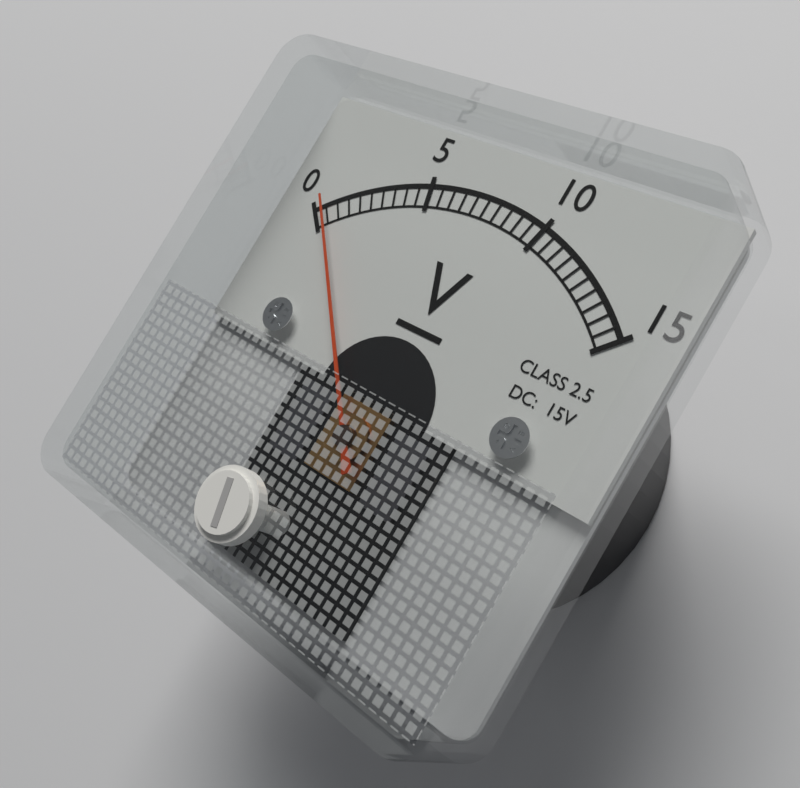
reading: 0.5 V
